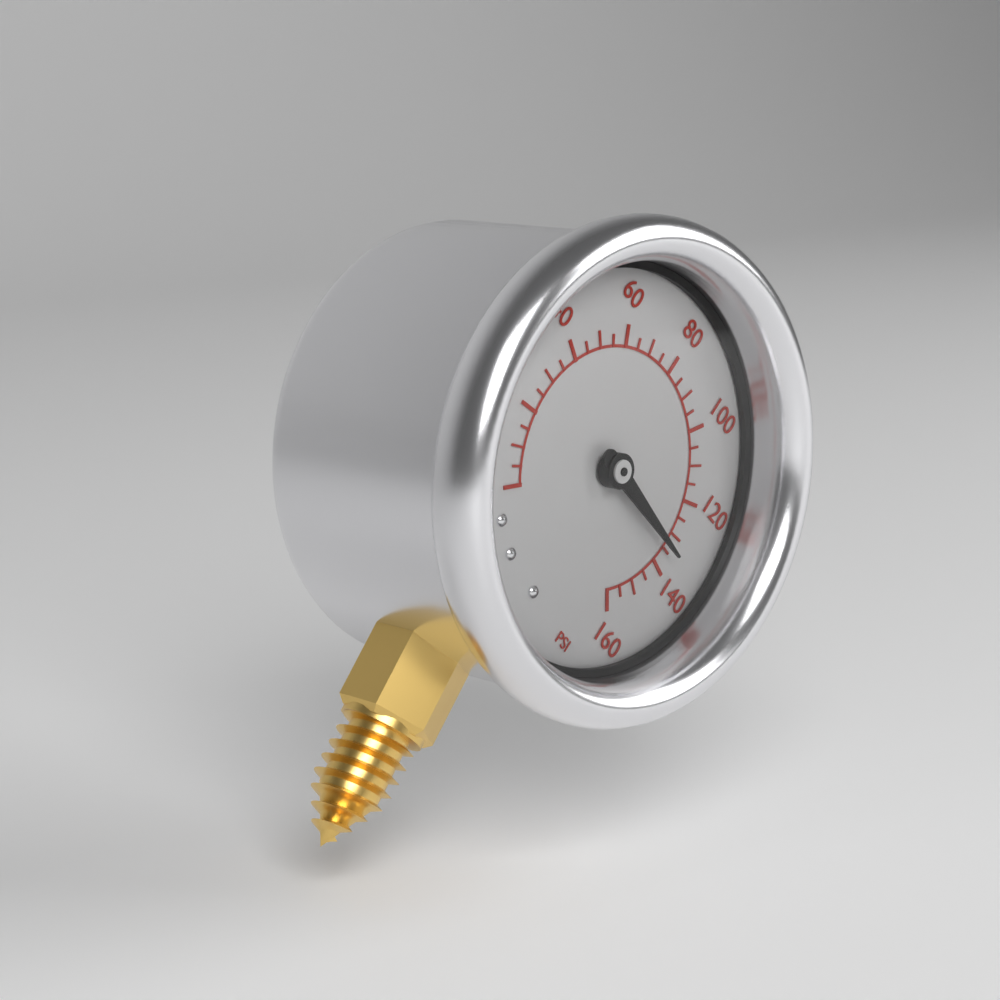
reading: 135 psi
